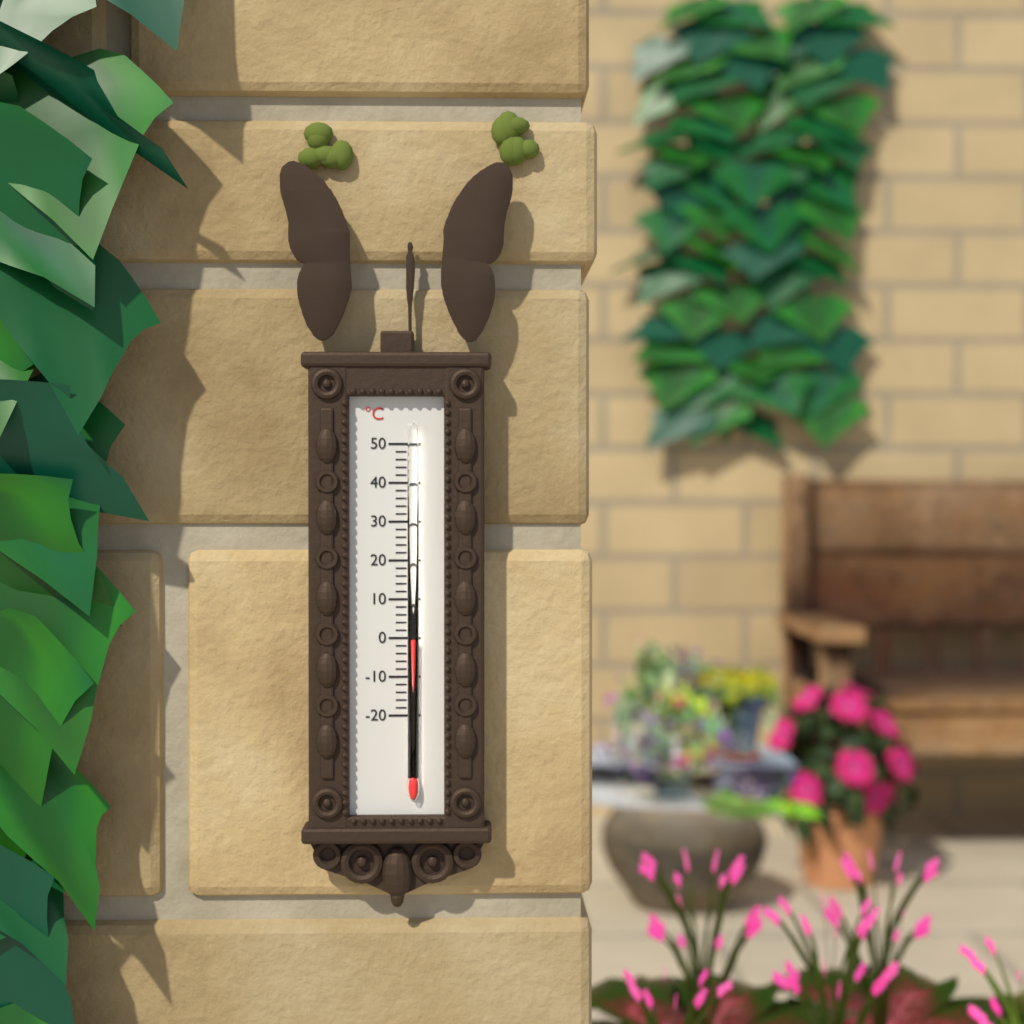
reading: 0 °C
